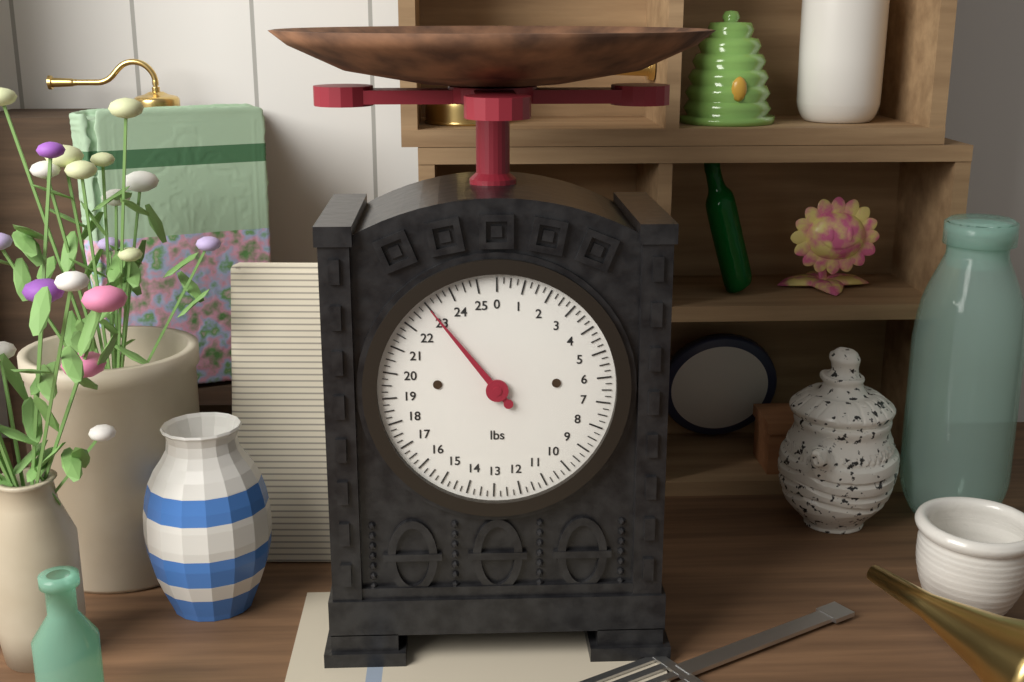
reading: 23.00 lbs
